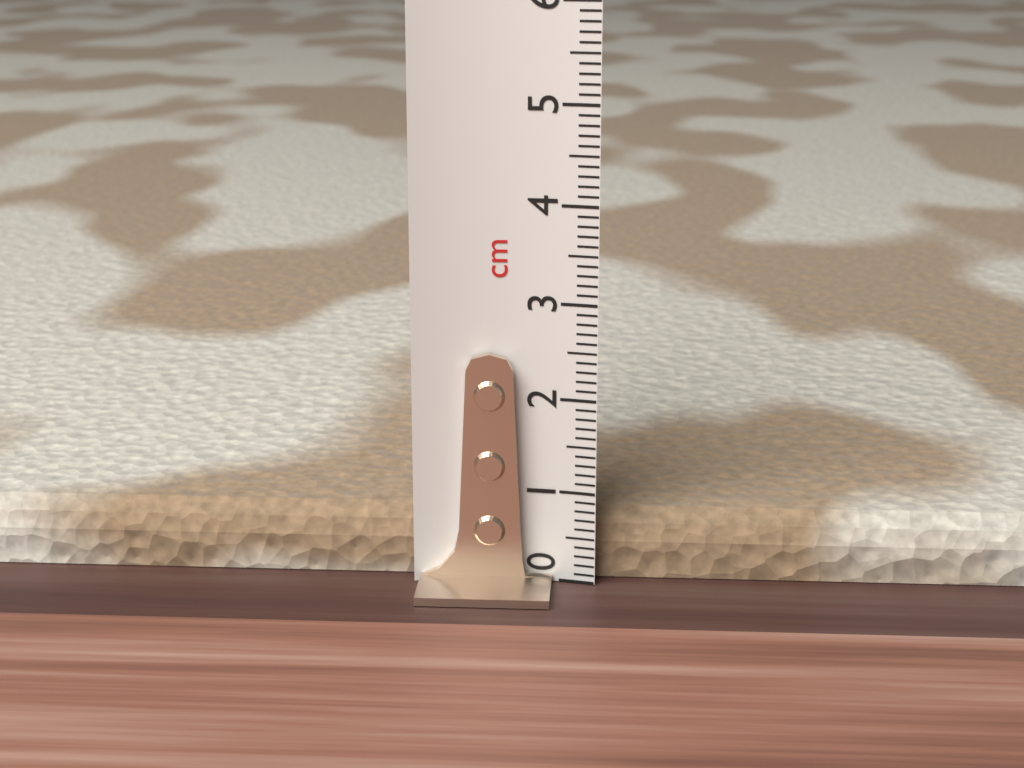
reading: 0.7 cm
